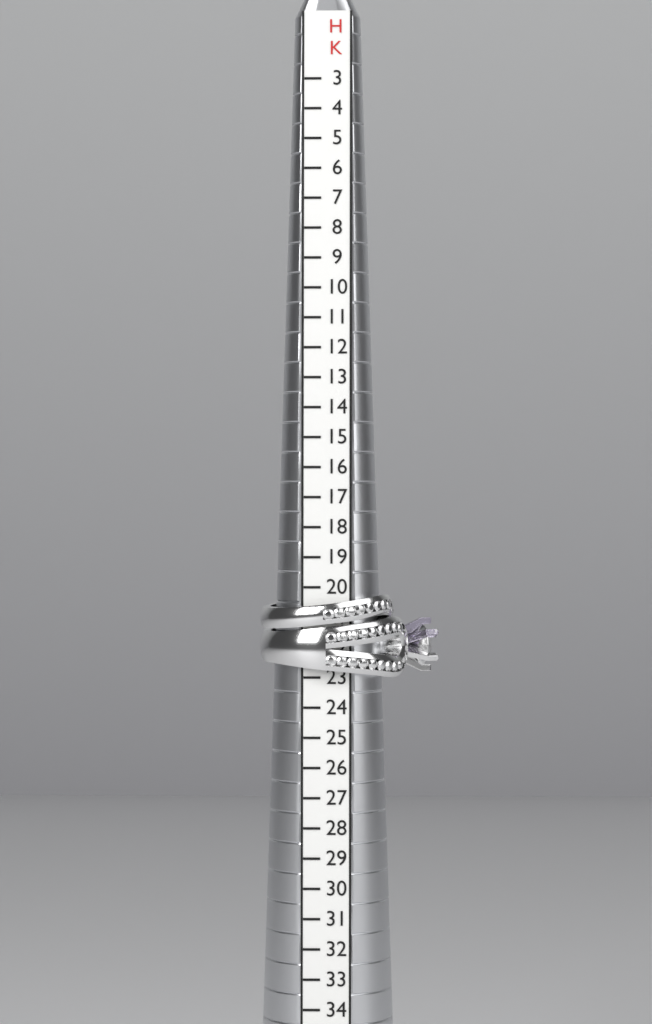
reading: 23 HK
